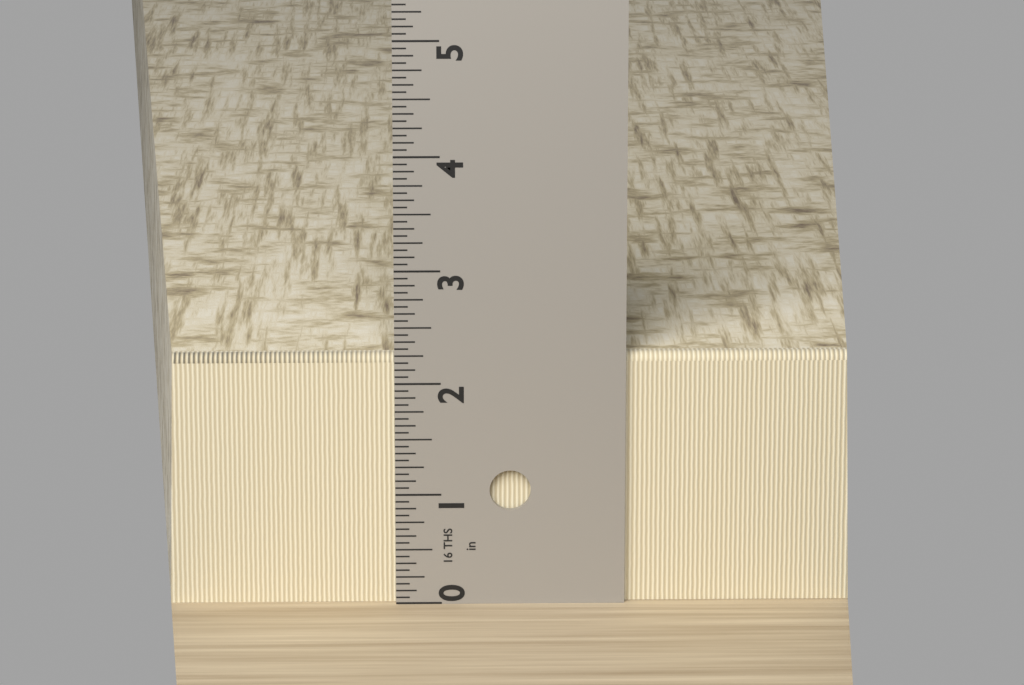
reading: 2.2500 in
